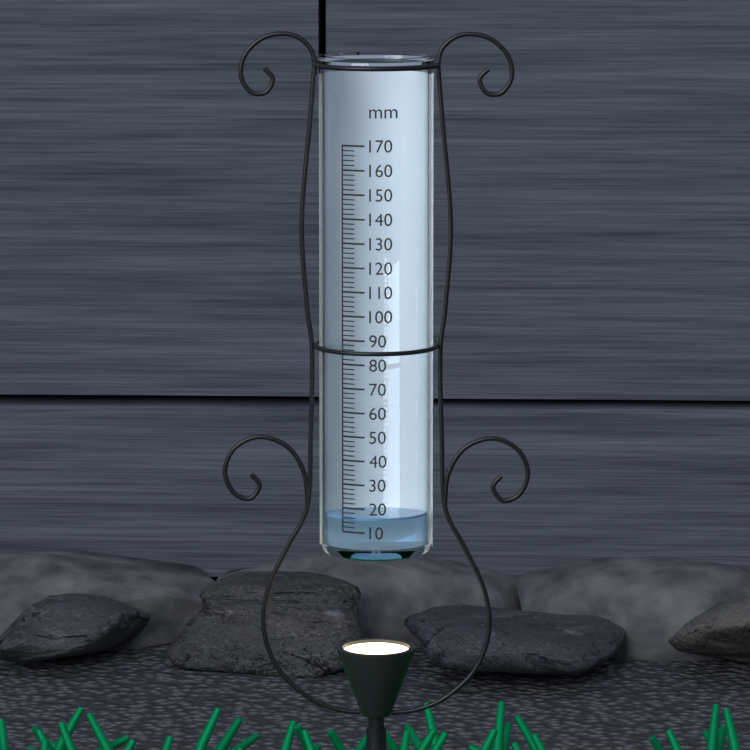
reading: 16 mm
